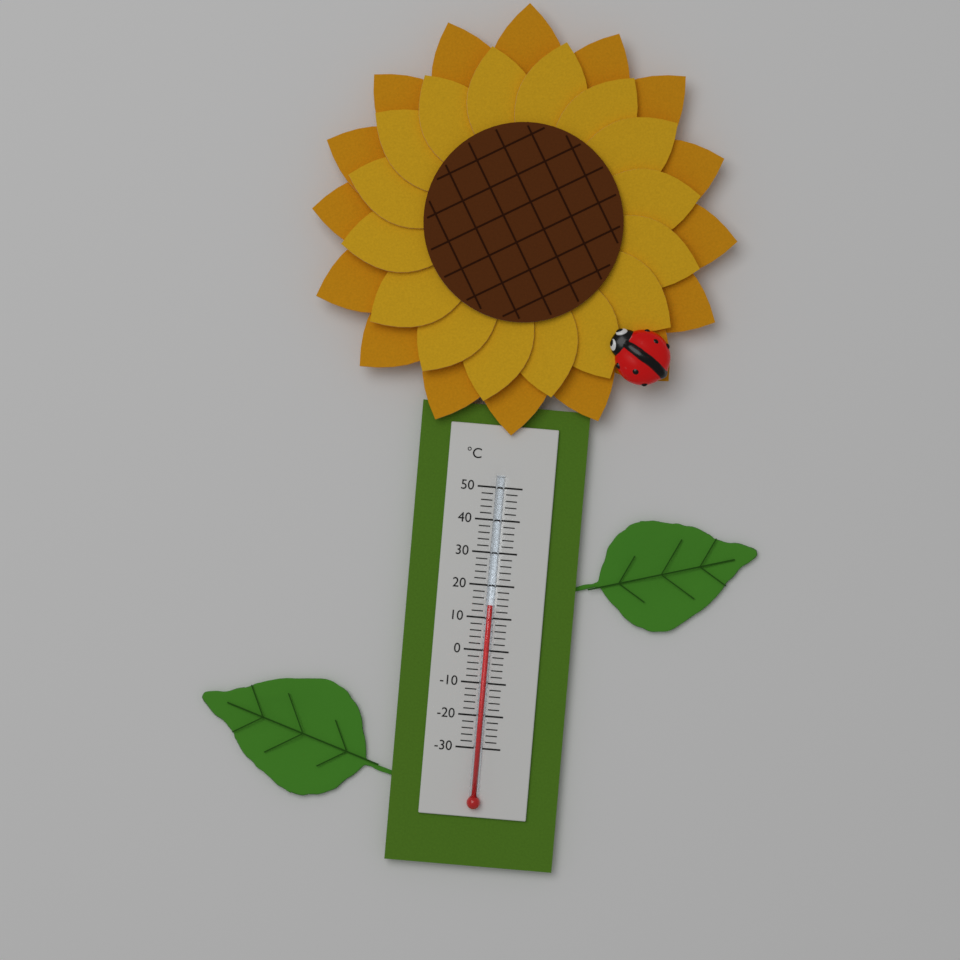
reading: 14 °C
